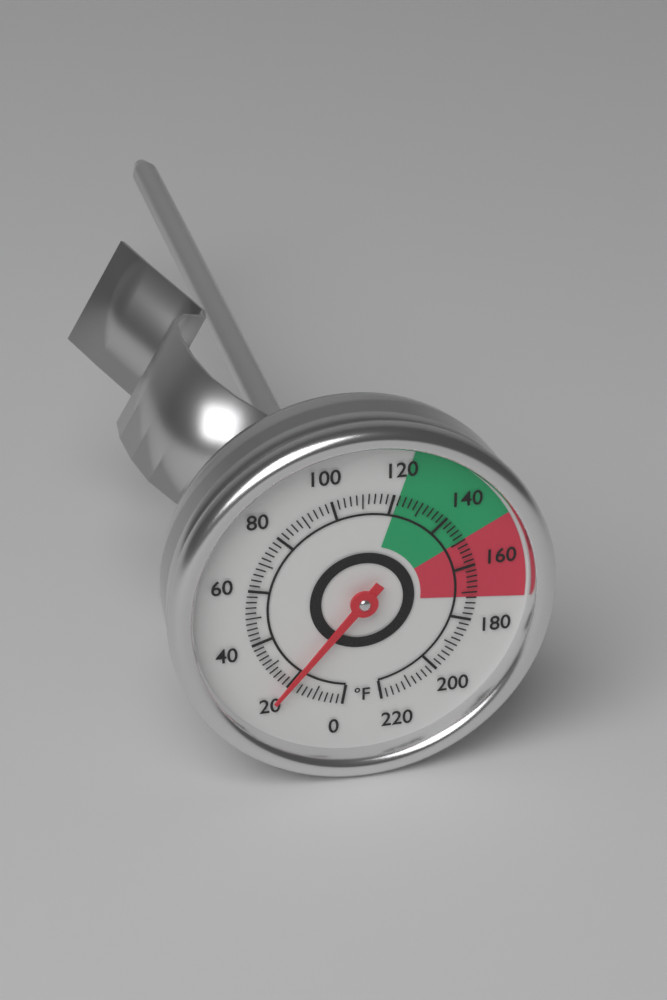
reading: 20 °F
